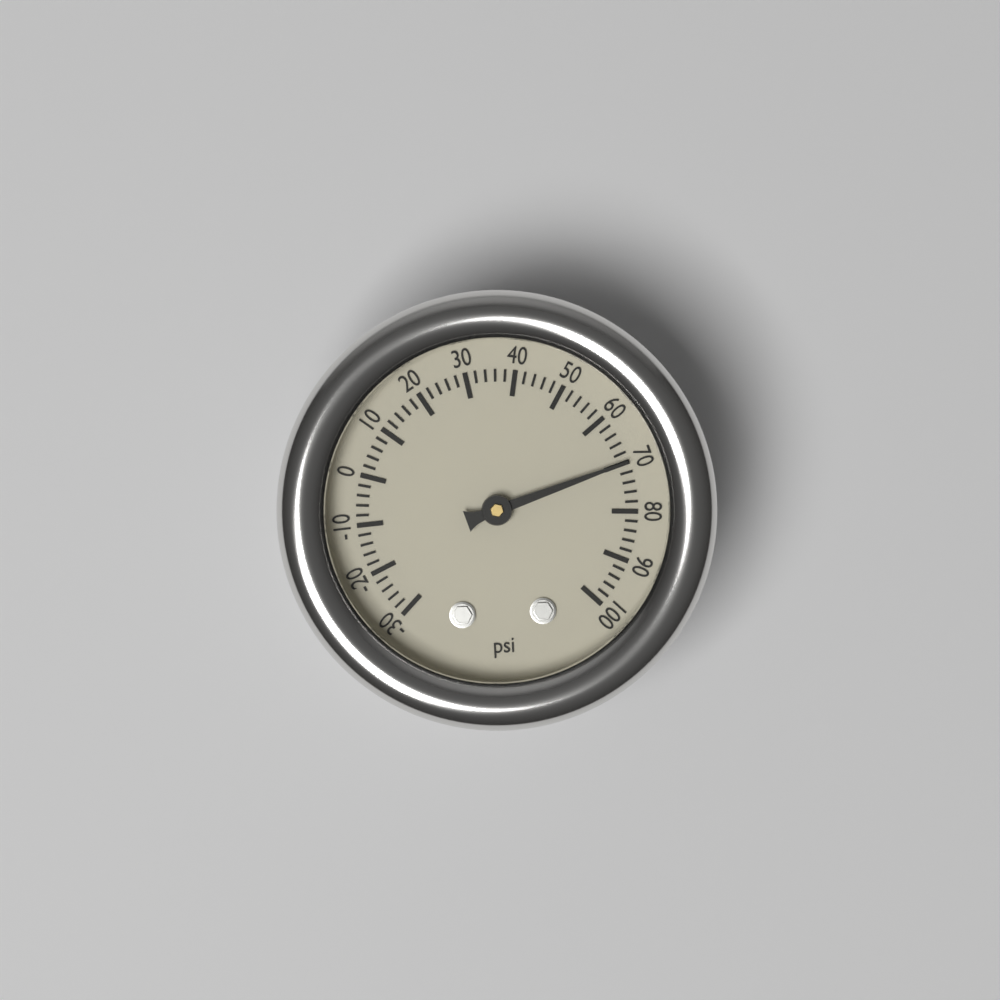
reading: 70 psi
